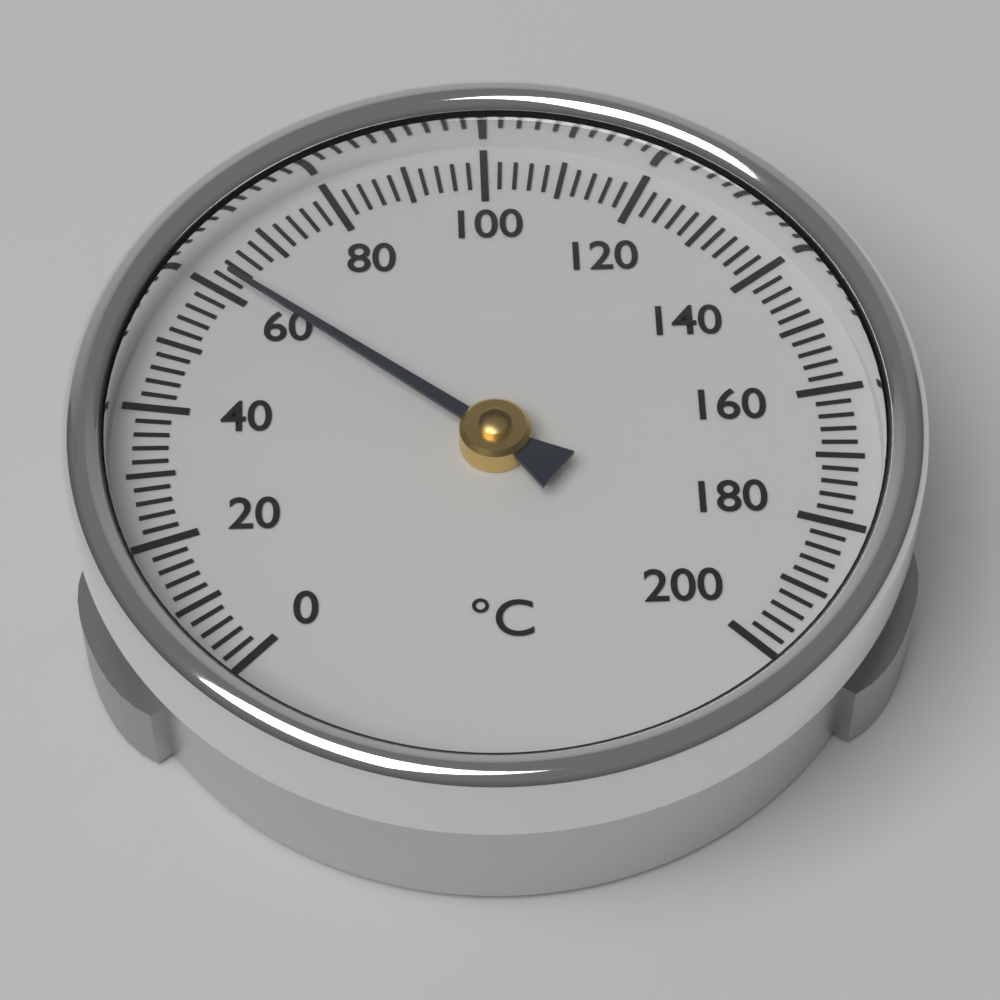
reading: 62 °C
